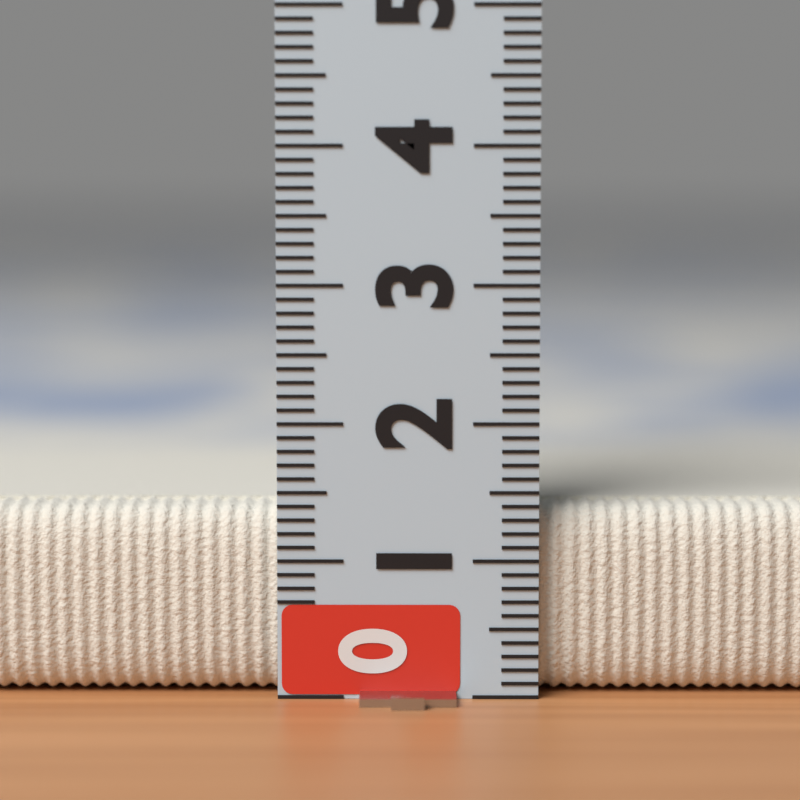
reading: 1.4 (no unit)
